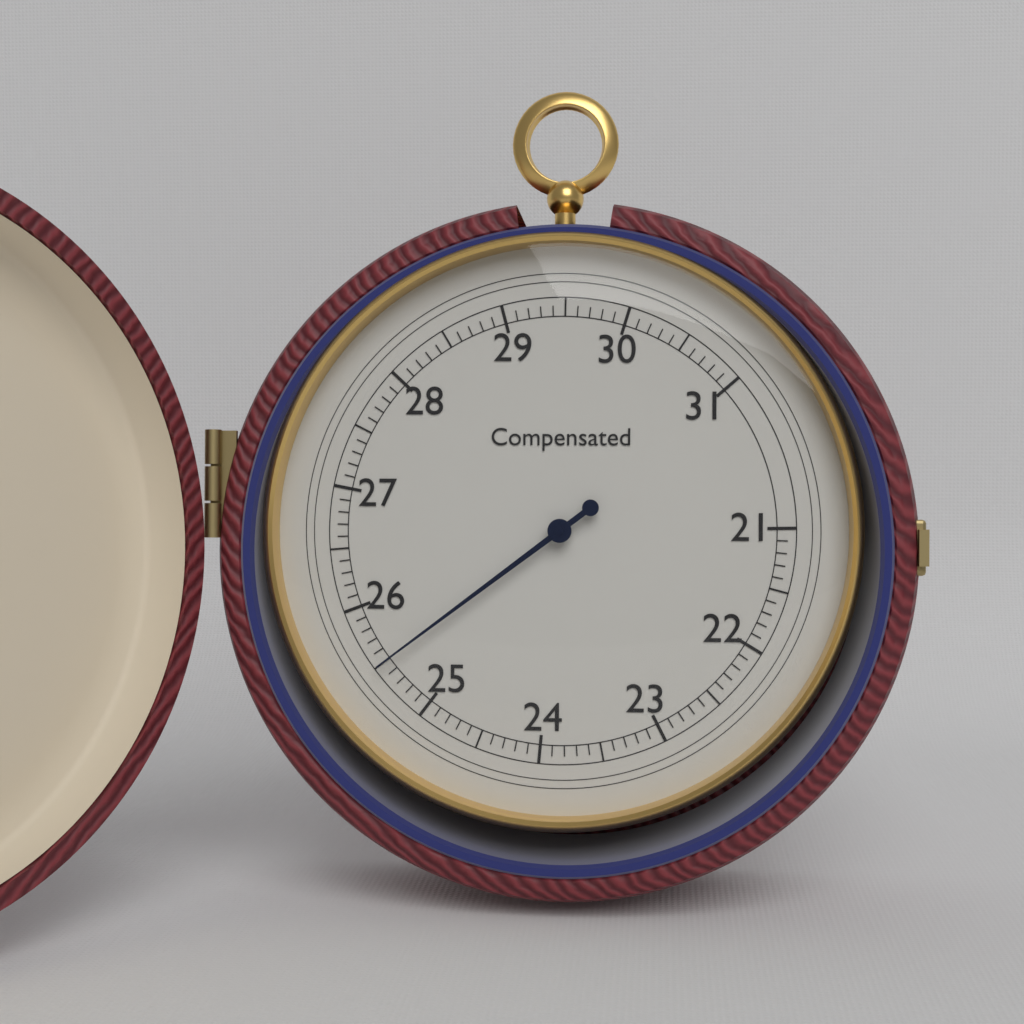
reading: 25.5 (no unit)
